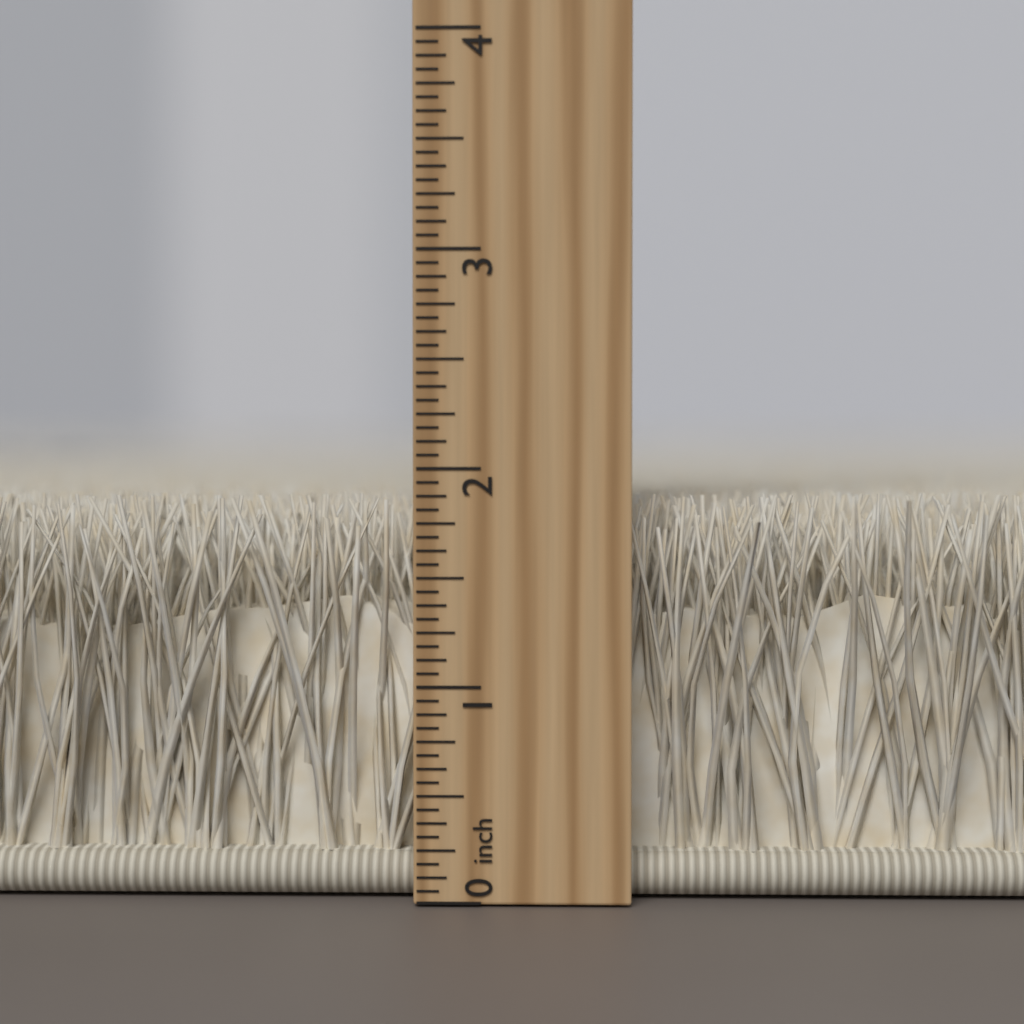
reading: 1.8750 inch
